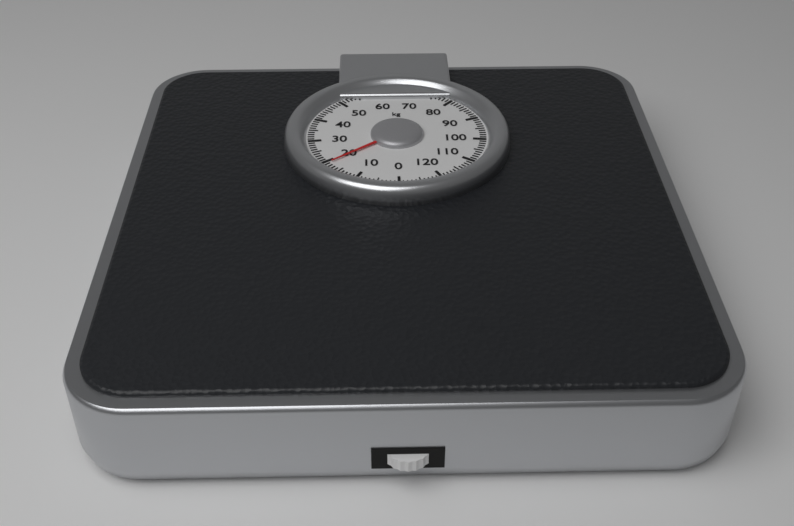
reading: 19 kg
